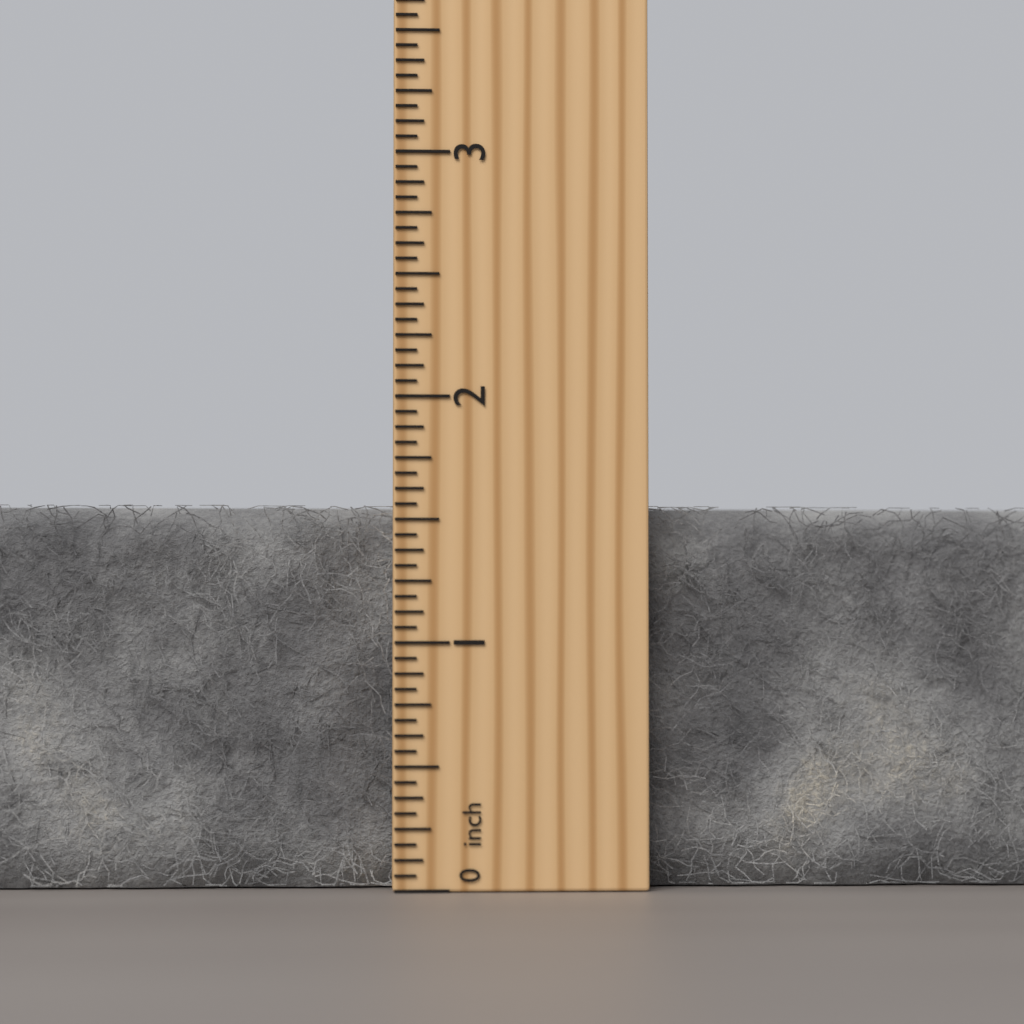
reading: 1.5625 inch
